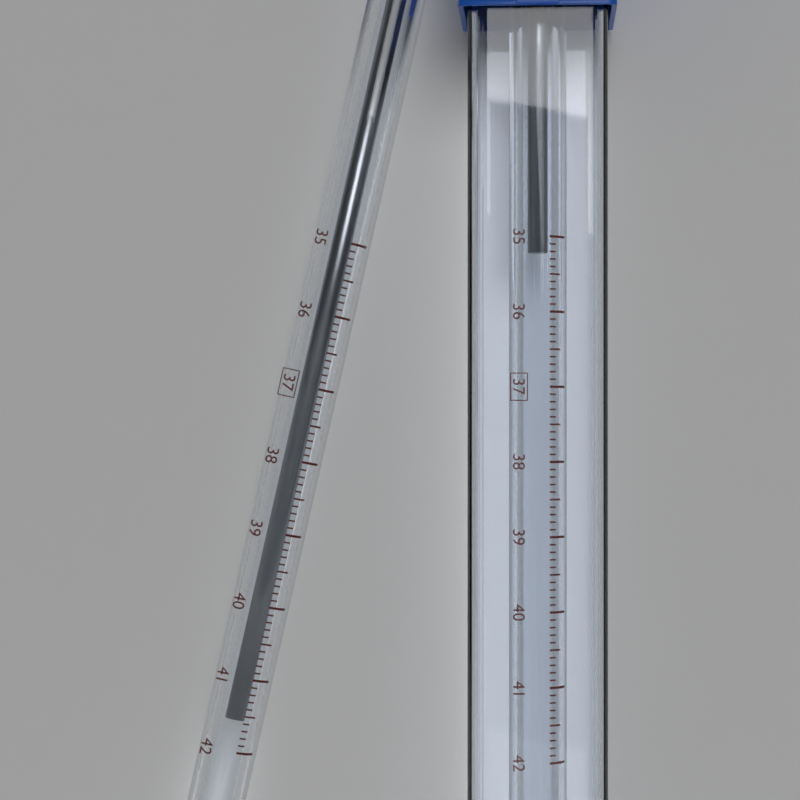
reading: 41.6 °C
